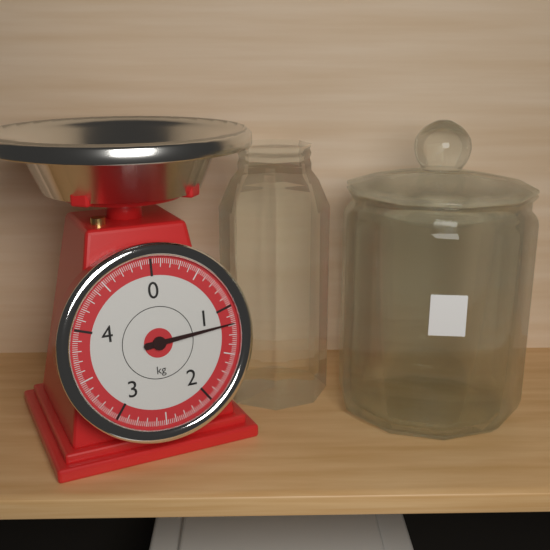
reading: 1.18 kg
